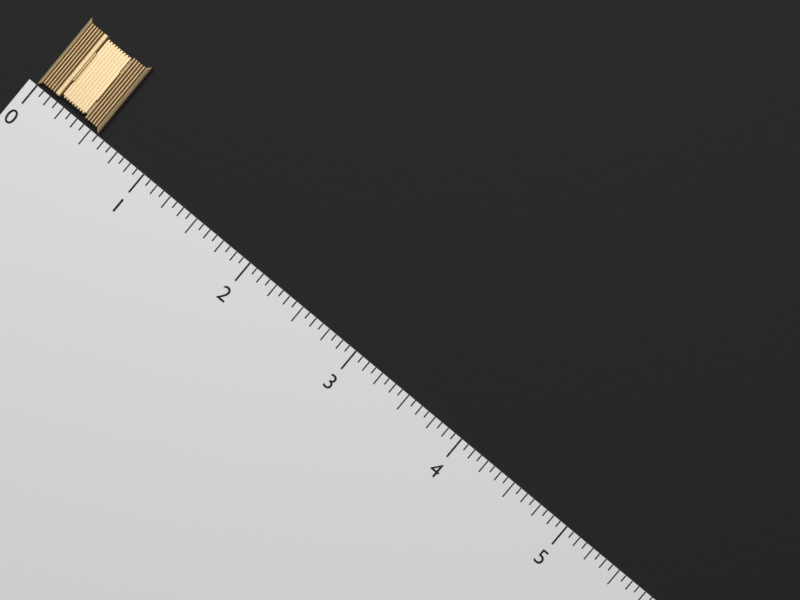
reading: 0.5625 (no unit)
